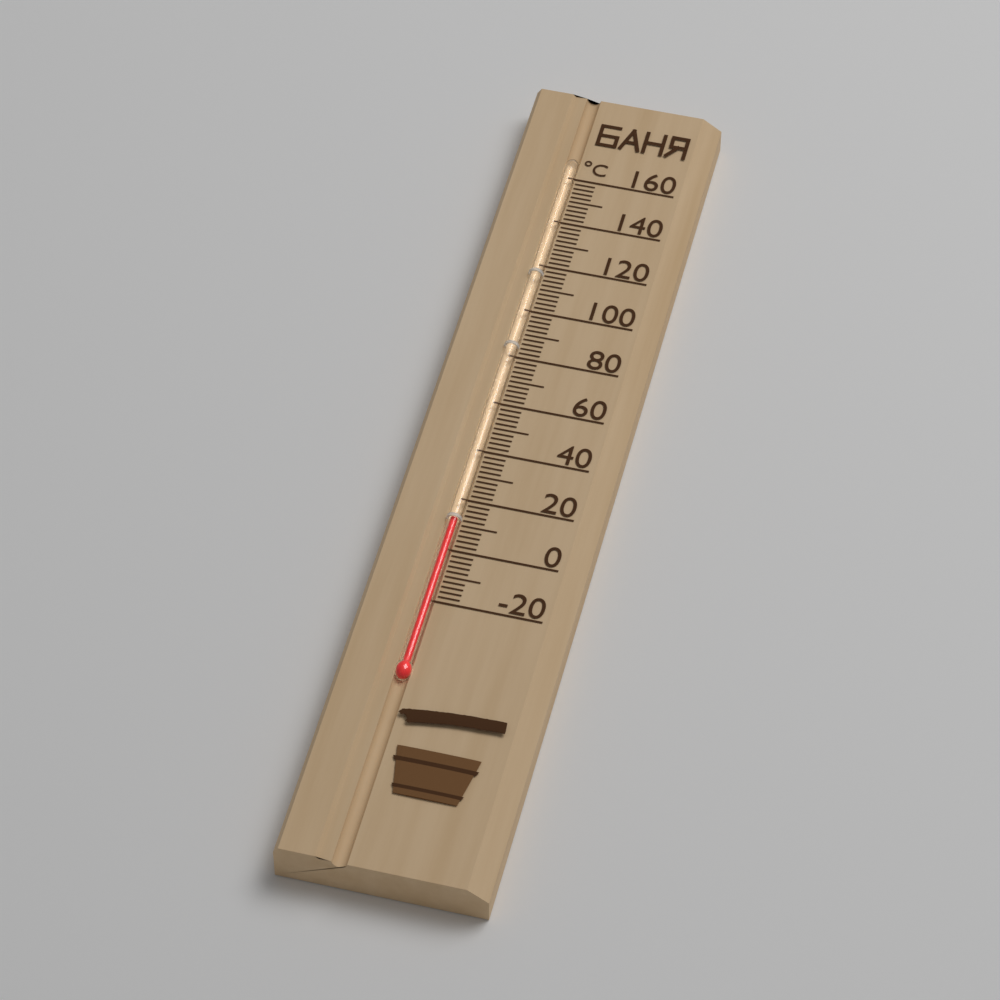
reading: 12 °C
